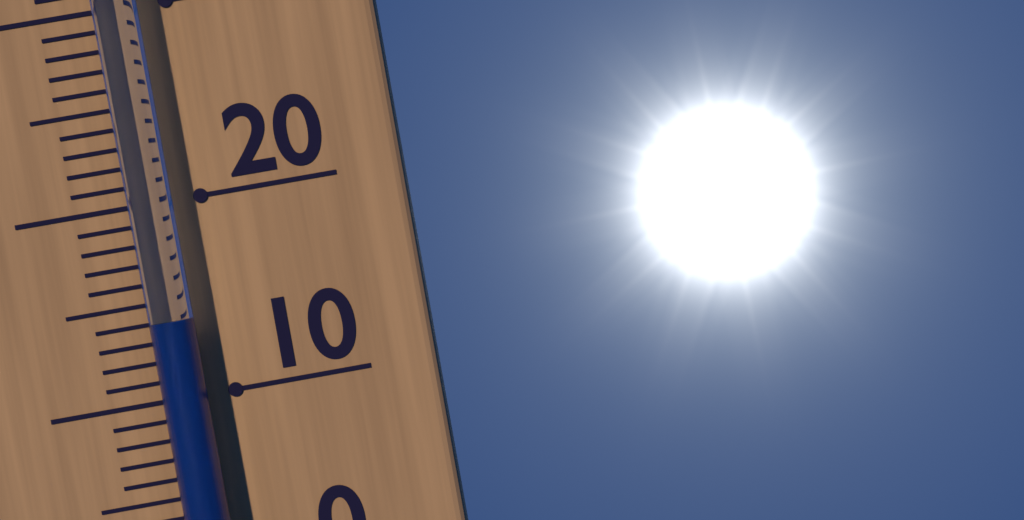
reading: 14 °C
